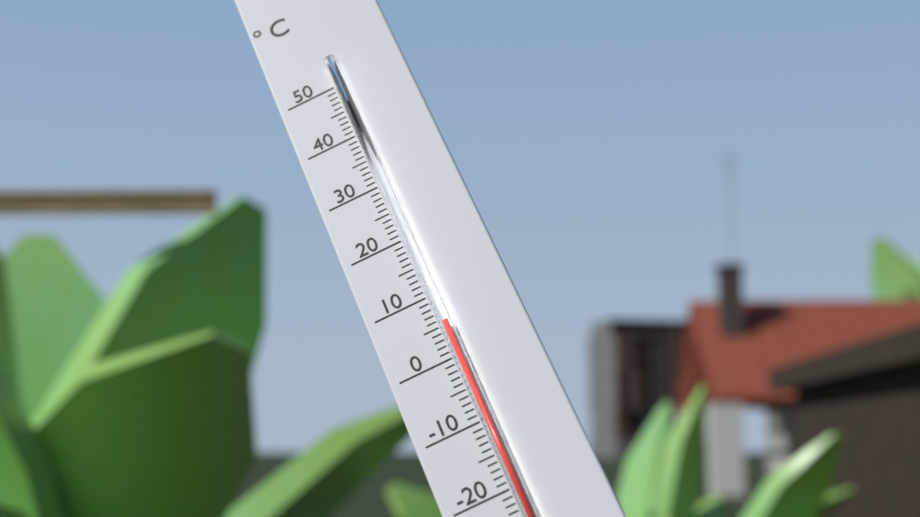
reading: 5 °C
